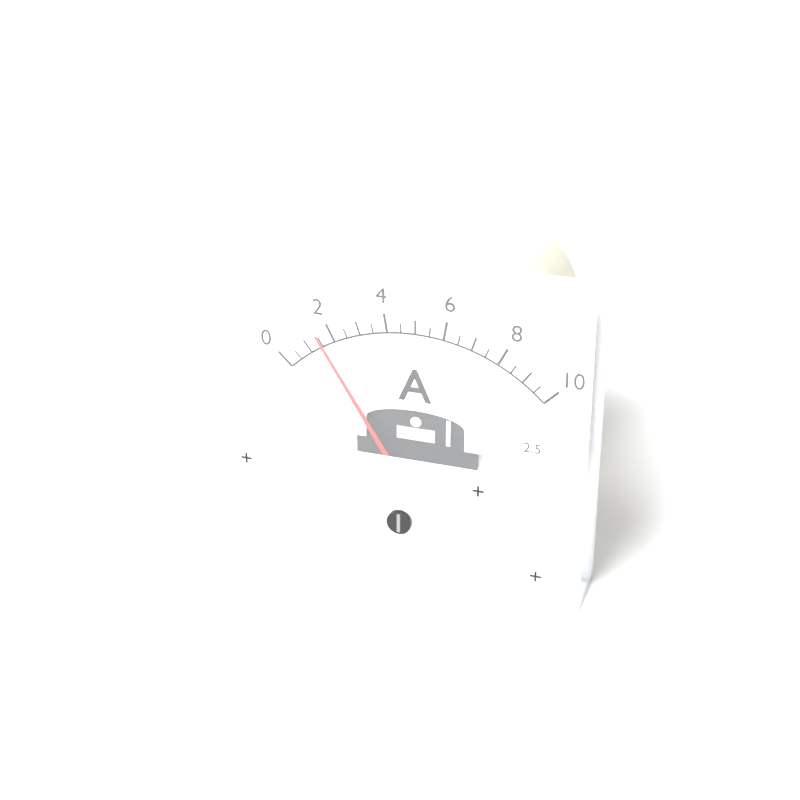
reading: 1.5 A
